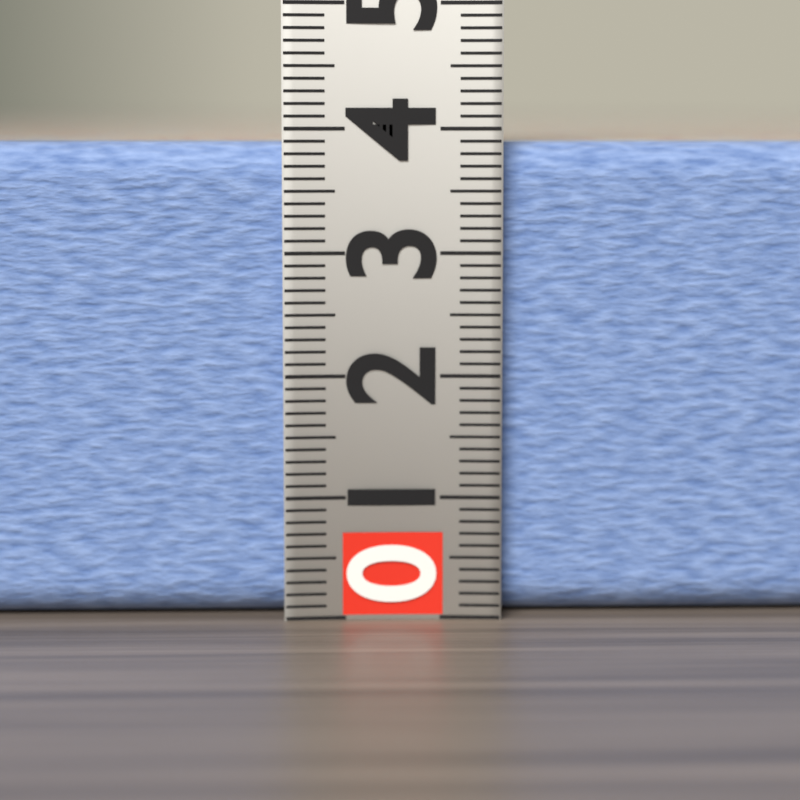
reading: 3.9 (no unit)
